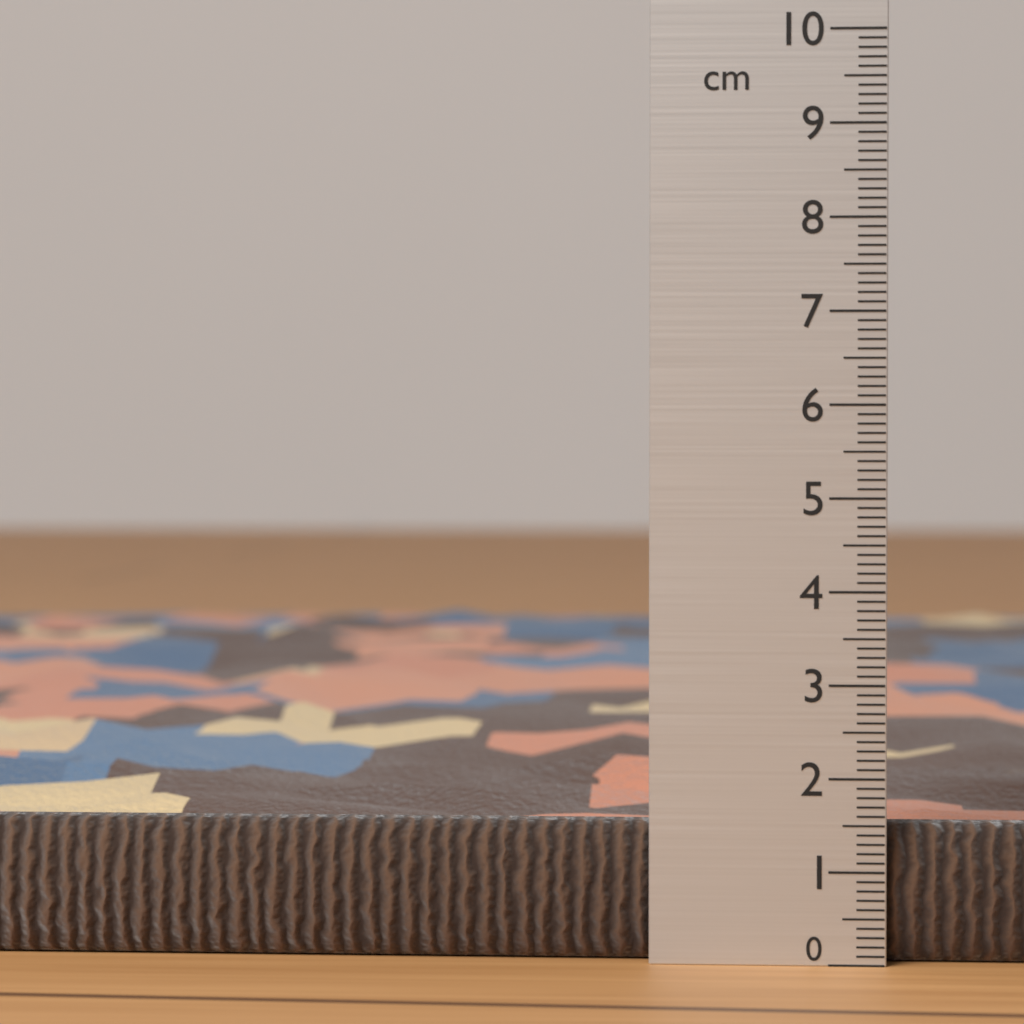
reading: 1.5 cm
